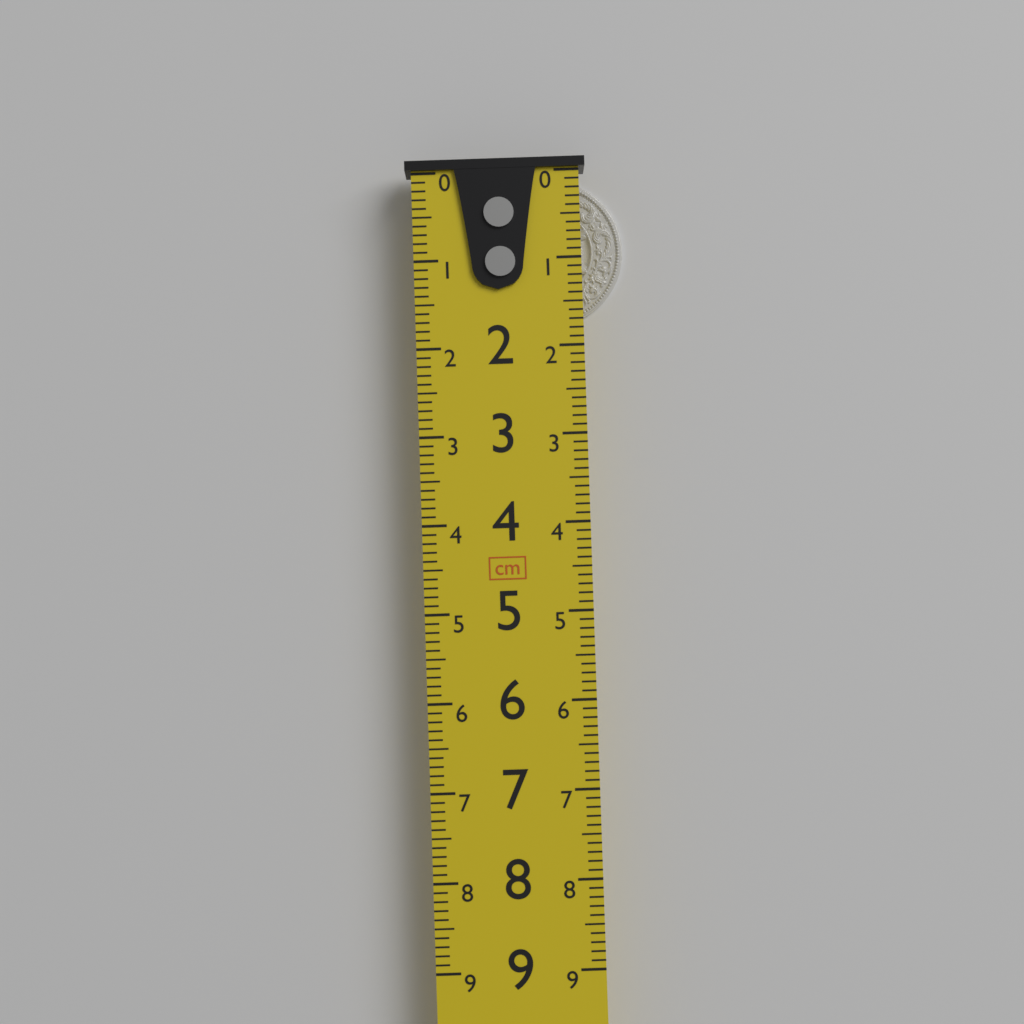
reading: 1.7 cm
